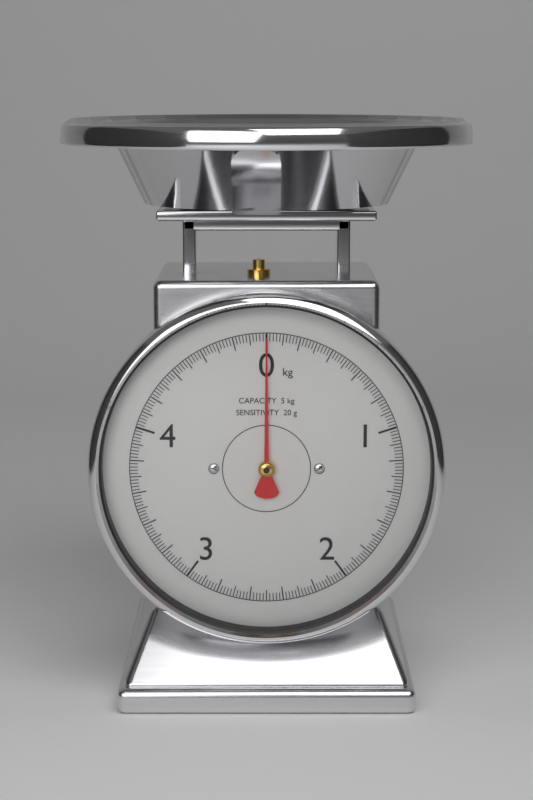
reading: 0.00 kg
